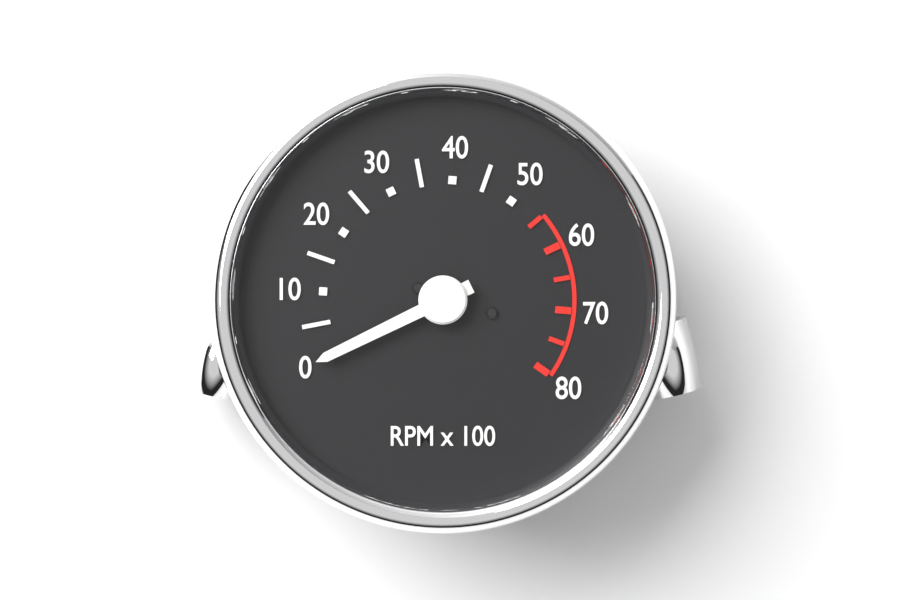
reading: 0 RPM
